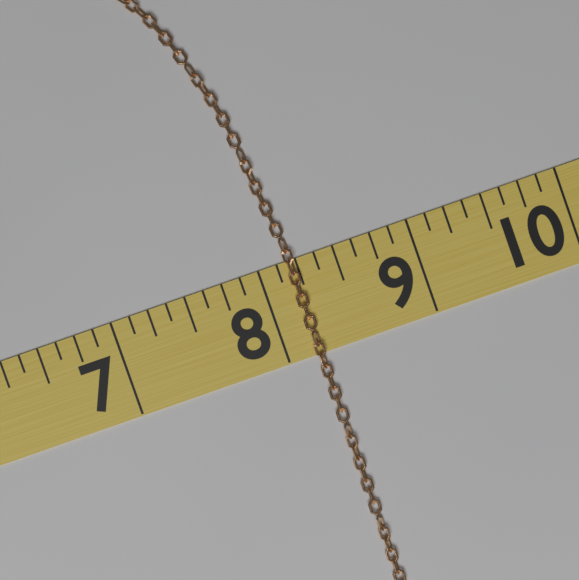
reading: 8.250 (no unit)
